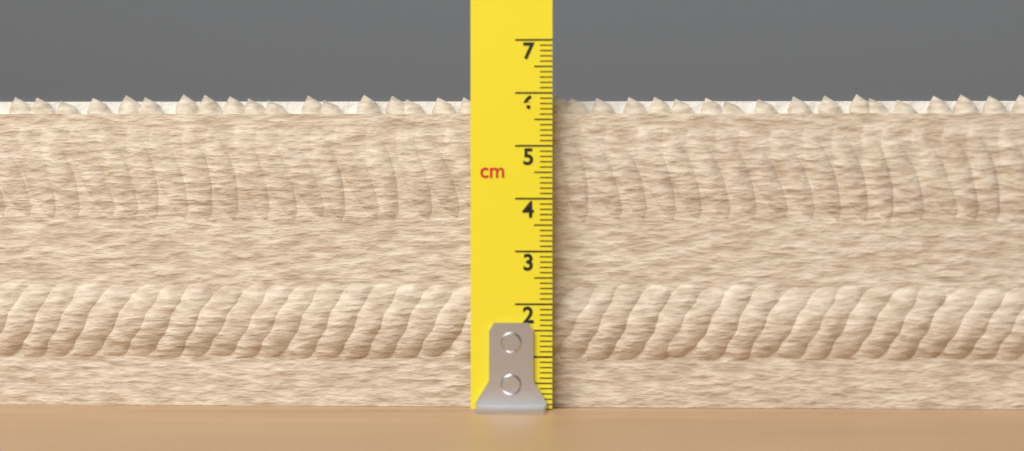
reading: 6.0 cm
